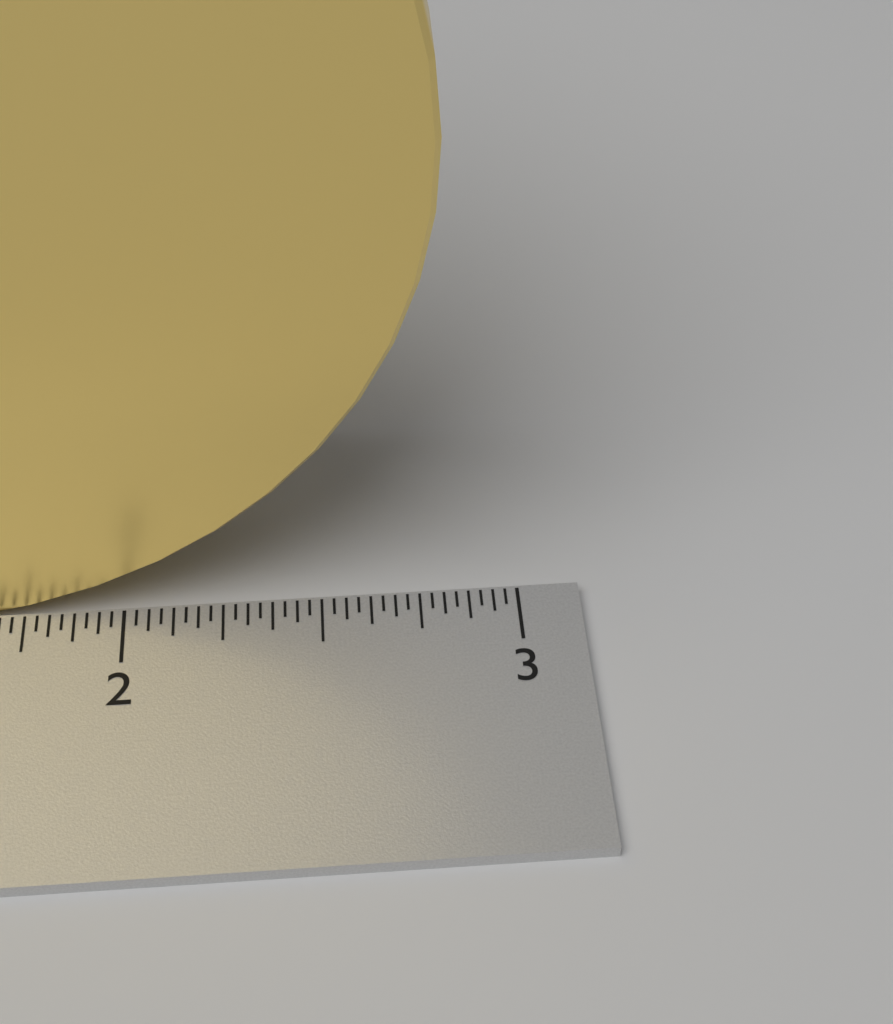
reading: 2.81250 inch
